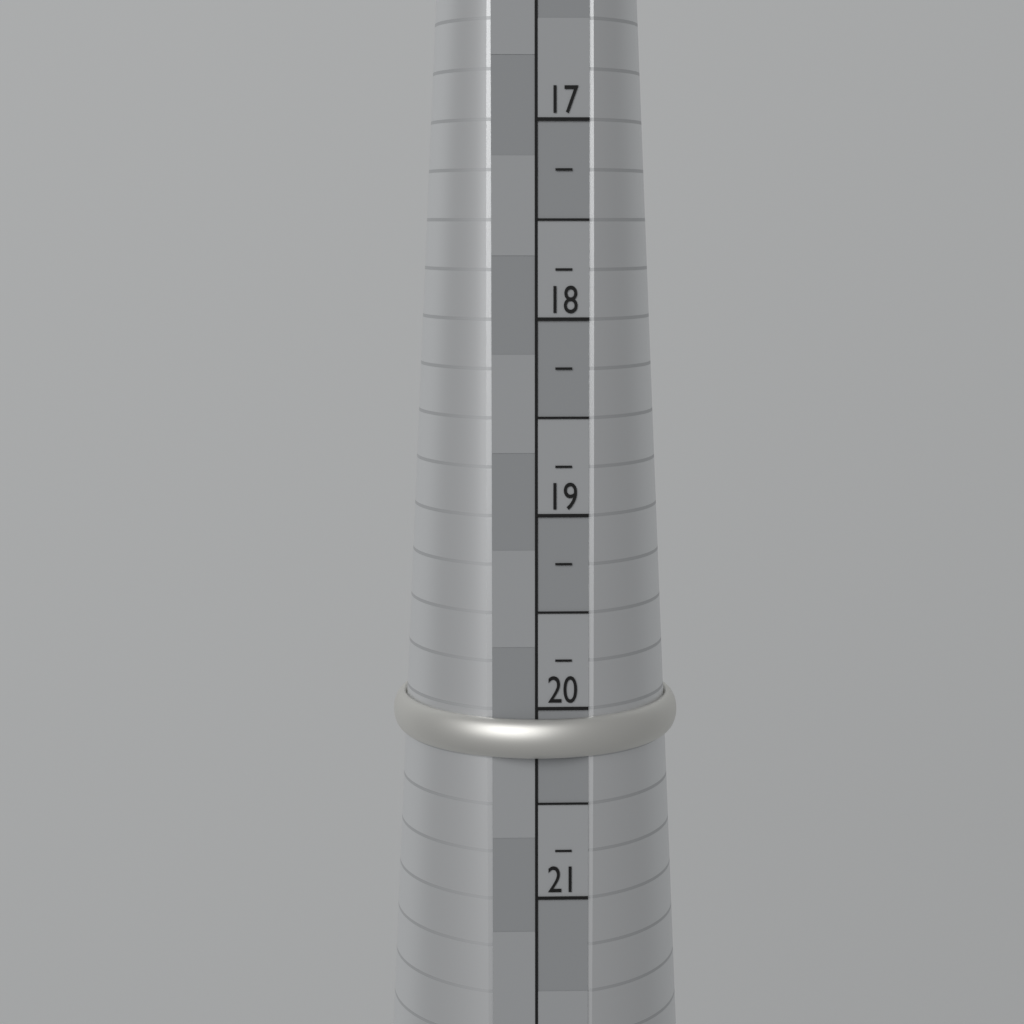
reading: 20.25 (no unit)
